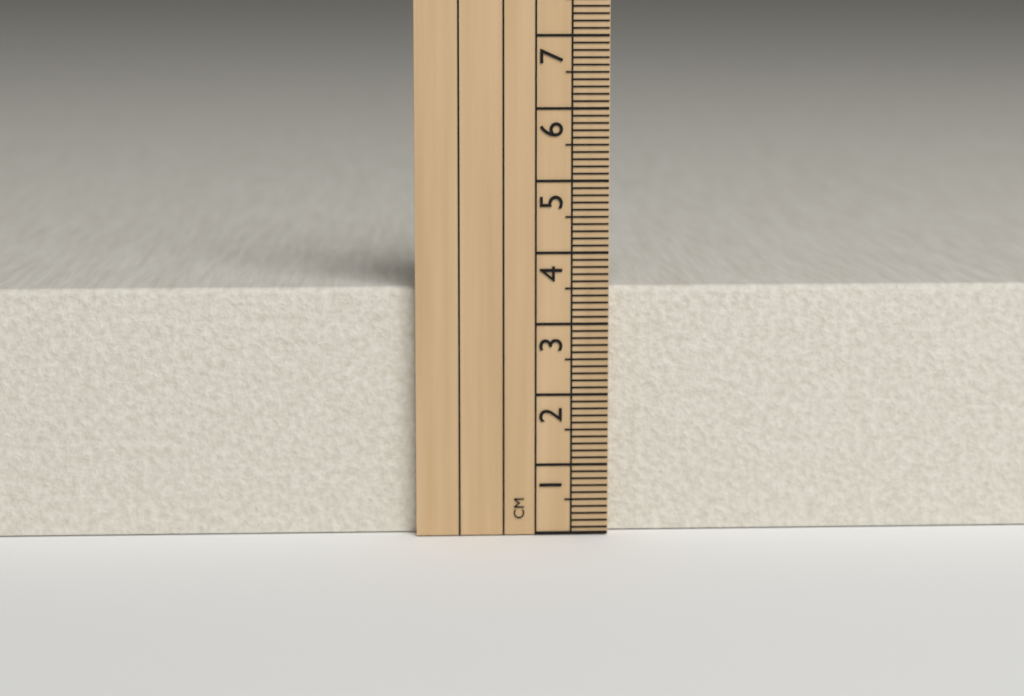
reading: 3.5 cm
